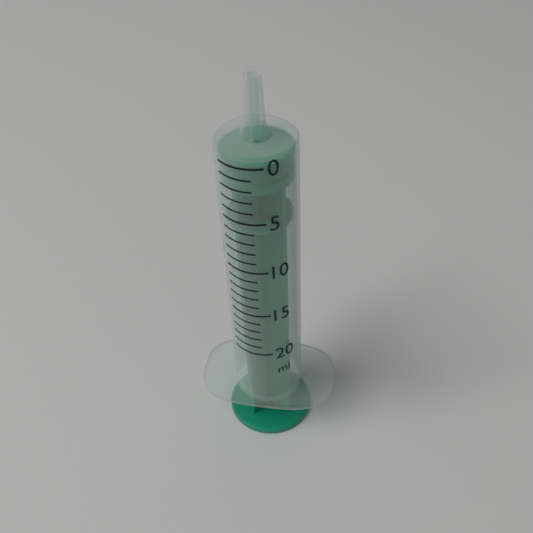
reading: 0 ml
